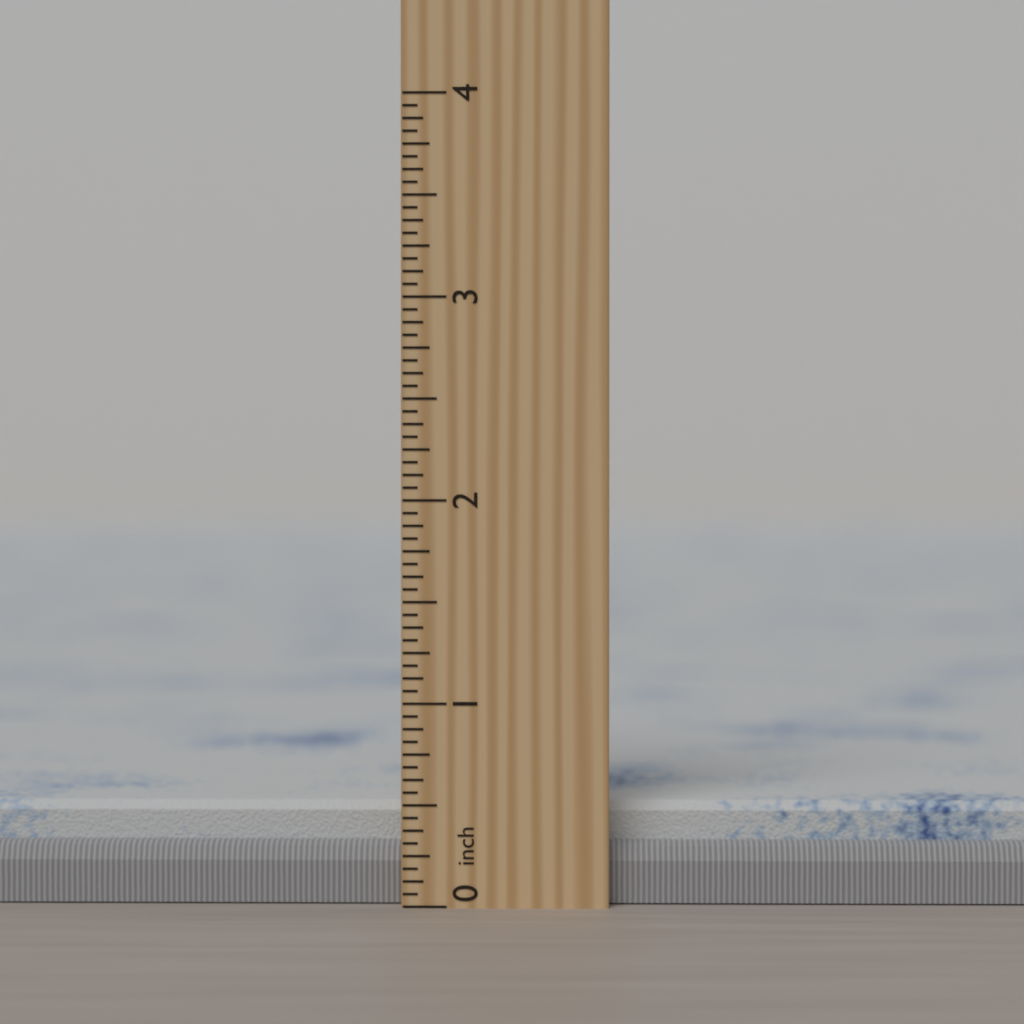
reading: 0.5000 inch
